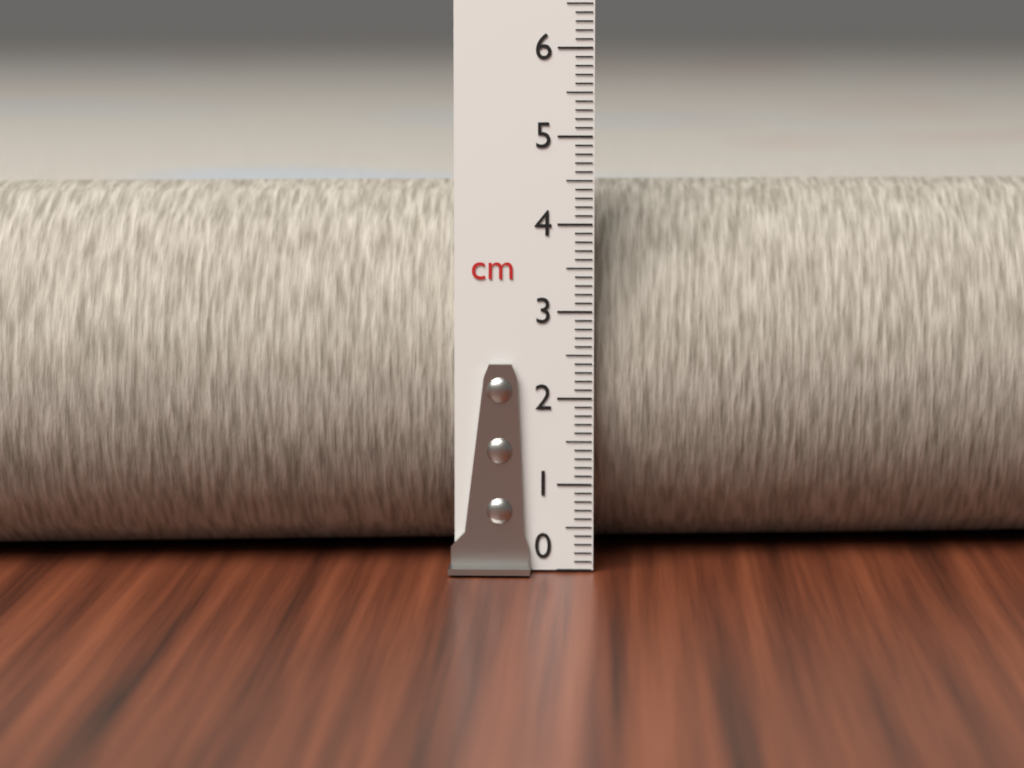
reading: 4.4 cm
